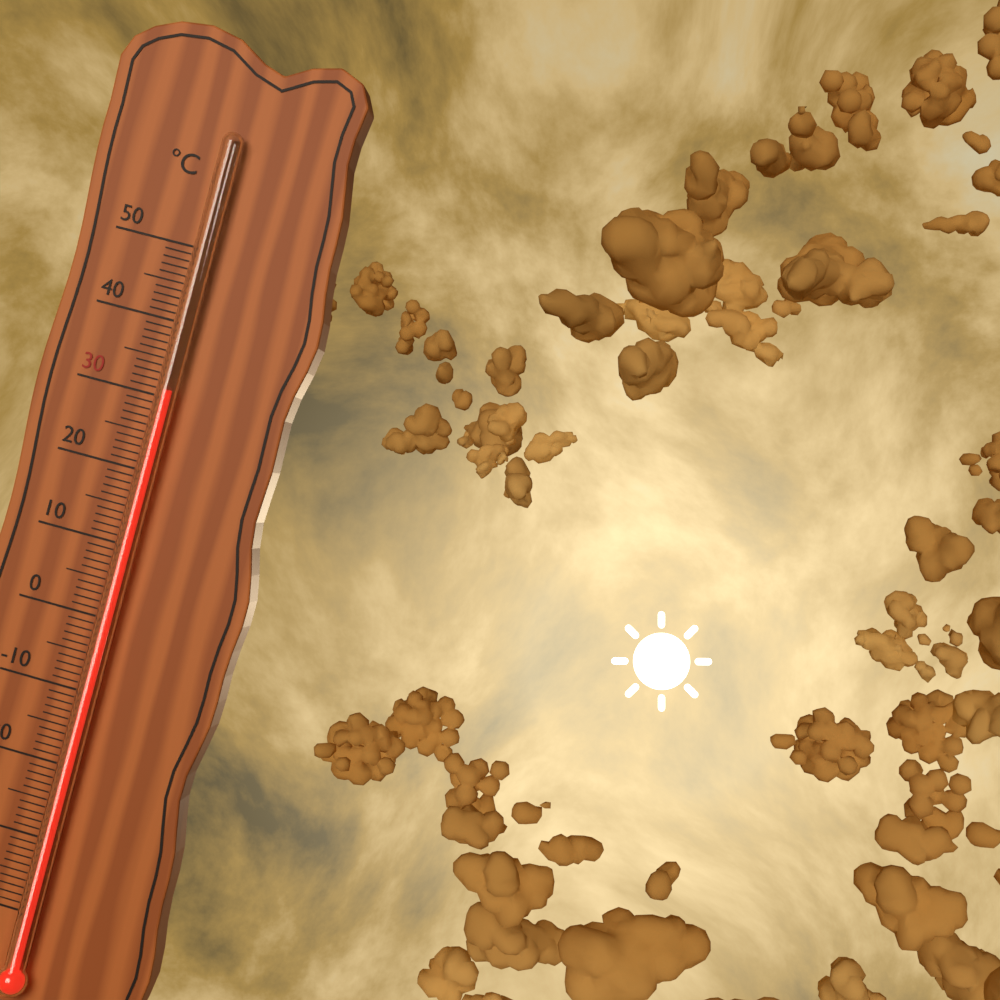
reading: 31 °C
